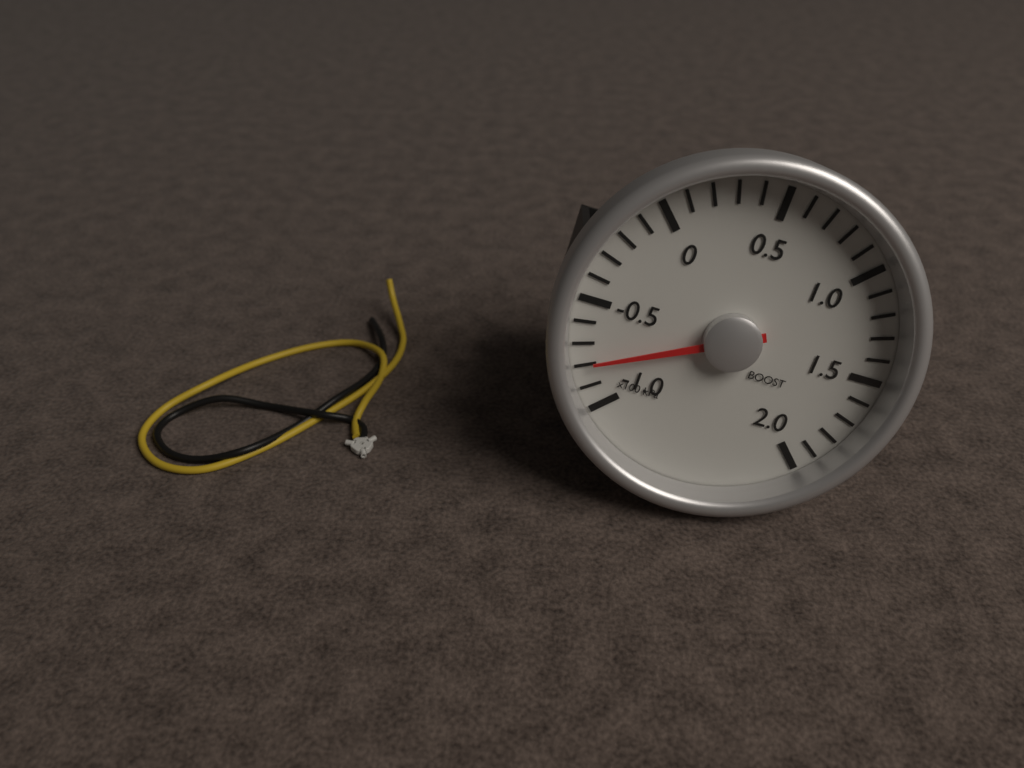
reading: -80 kPa
